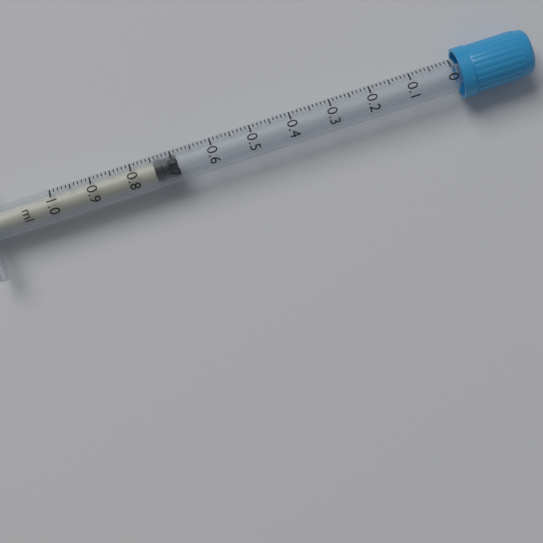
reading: 0.69 ml
